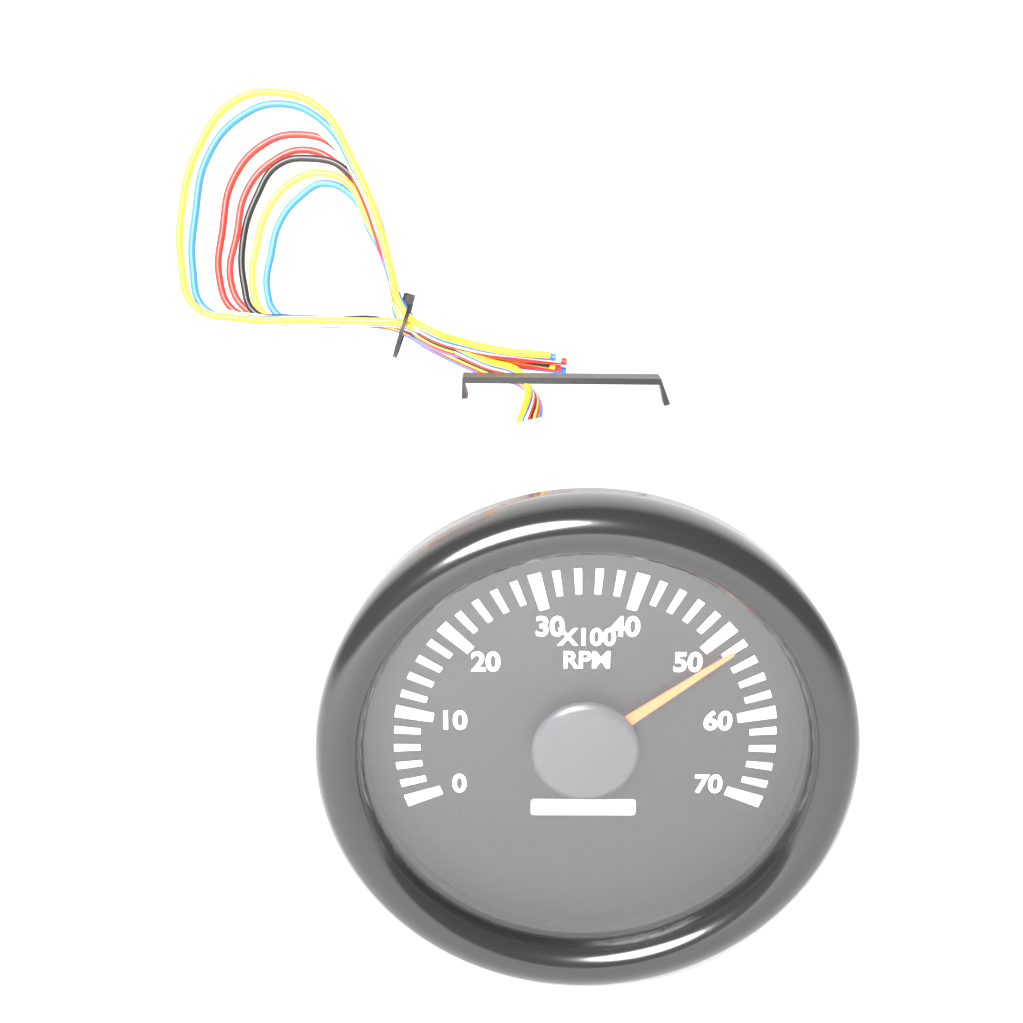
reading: 52 x100 RPM
